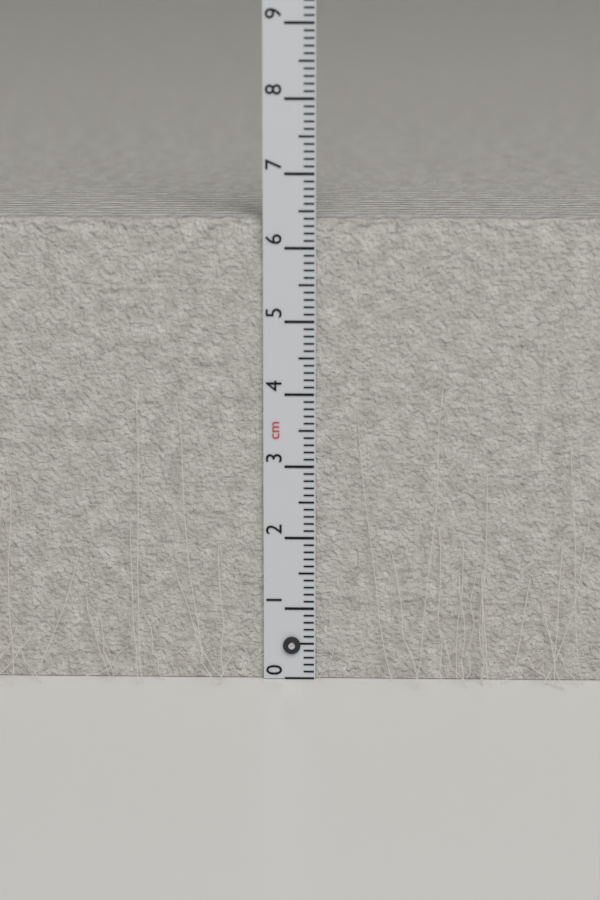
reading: 6.4 cm
